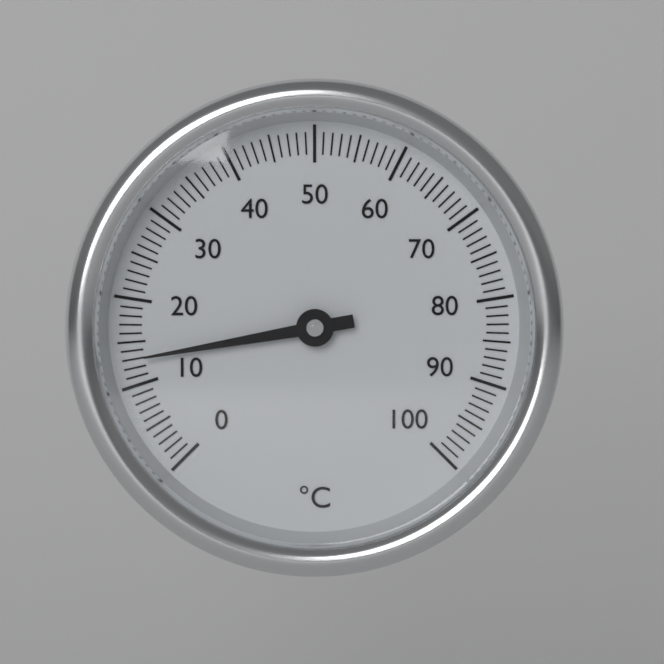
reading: 13 °C
